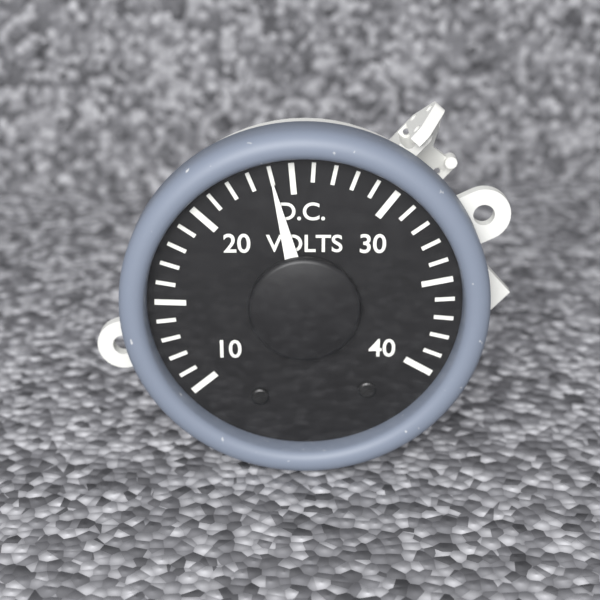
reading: 24 V
